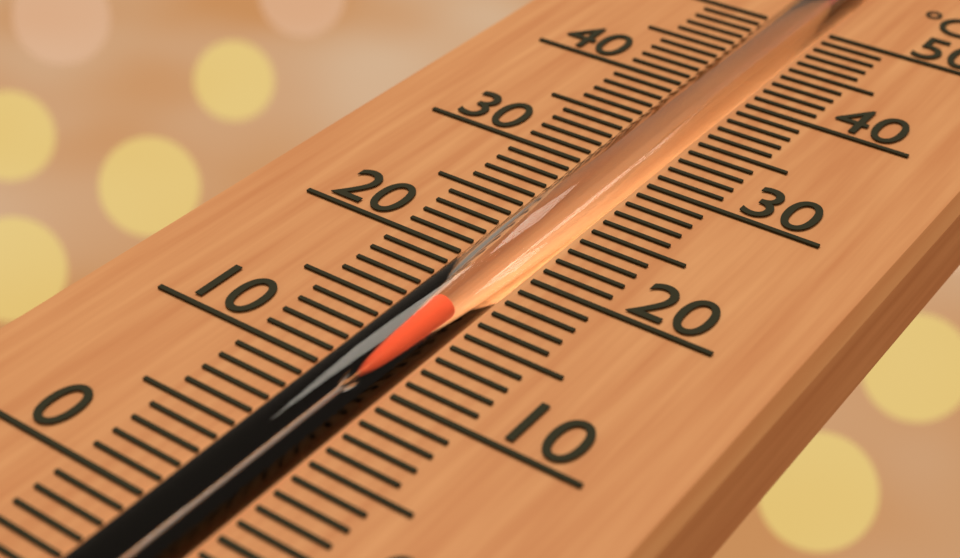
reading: 16 °C
